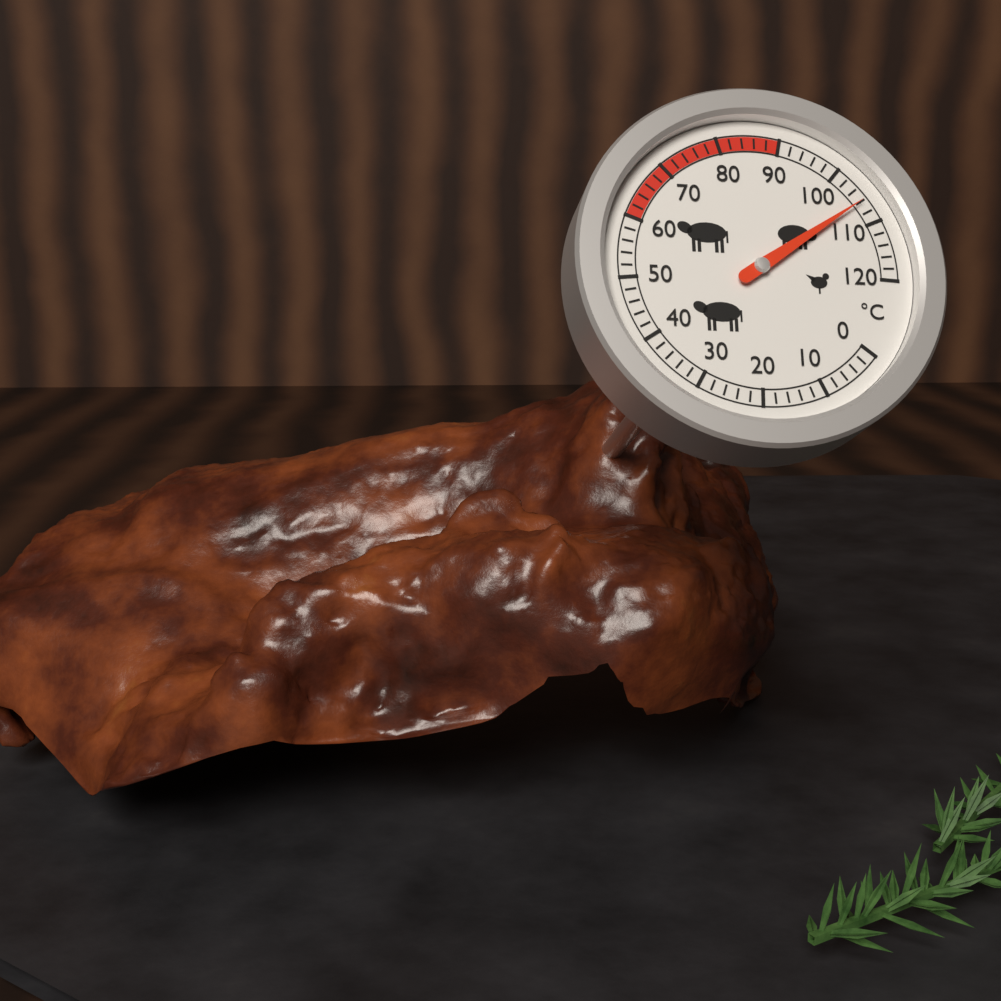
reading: 106 °C
